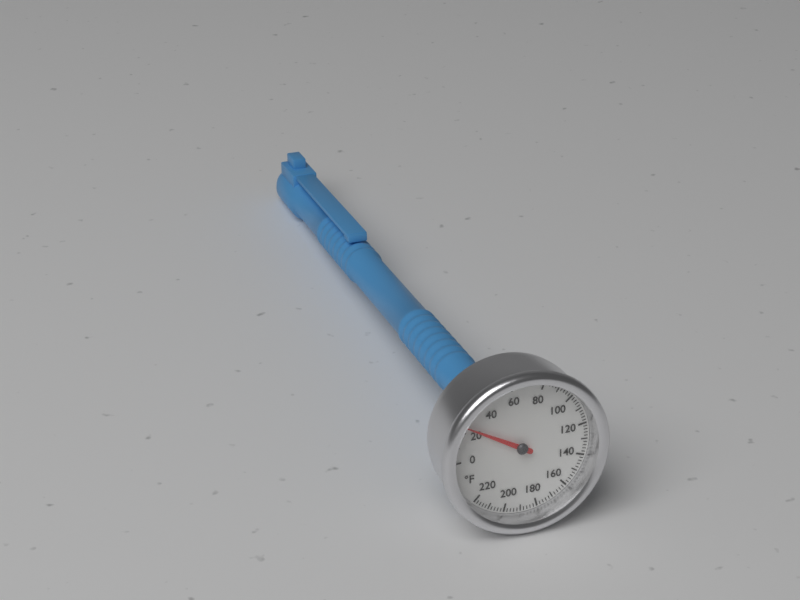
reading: 24 °F
